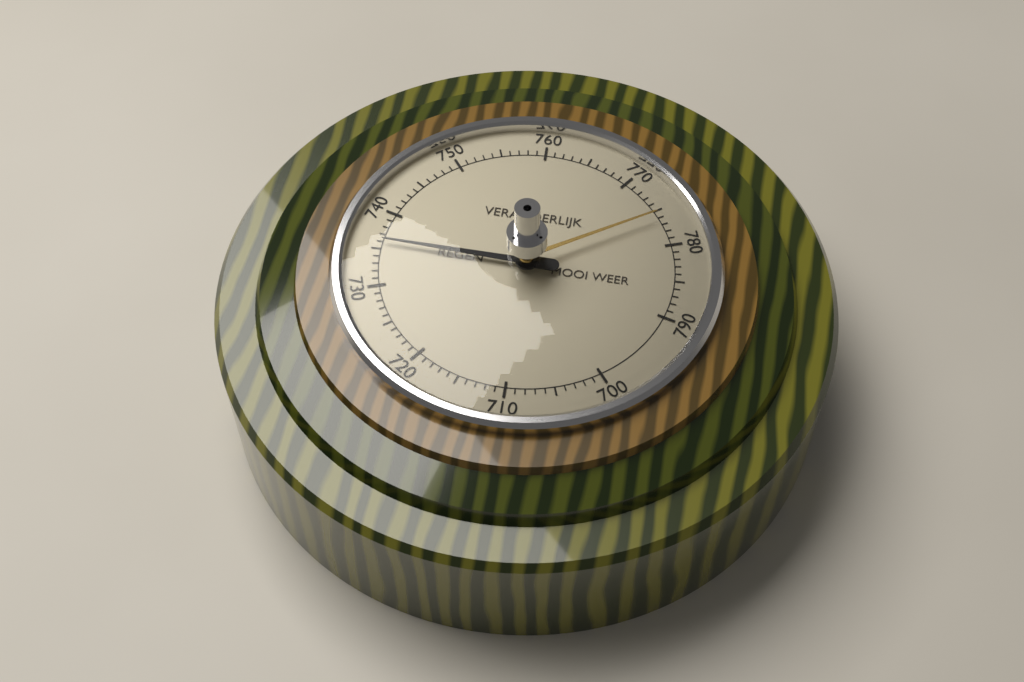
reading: 736 (no unit)
